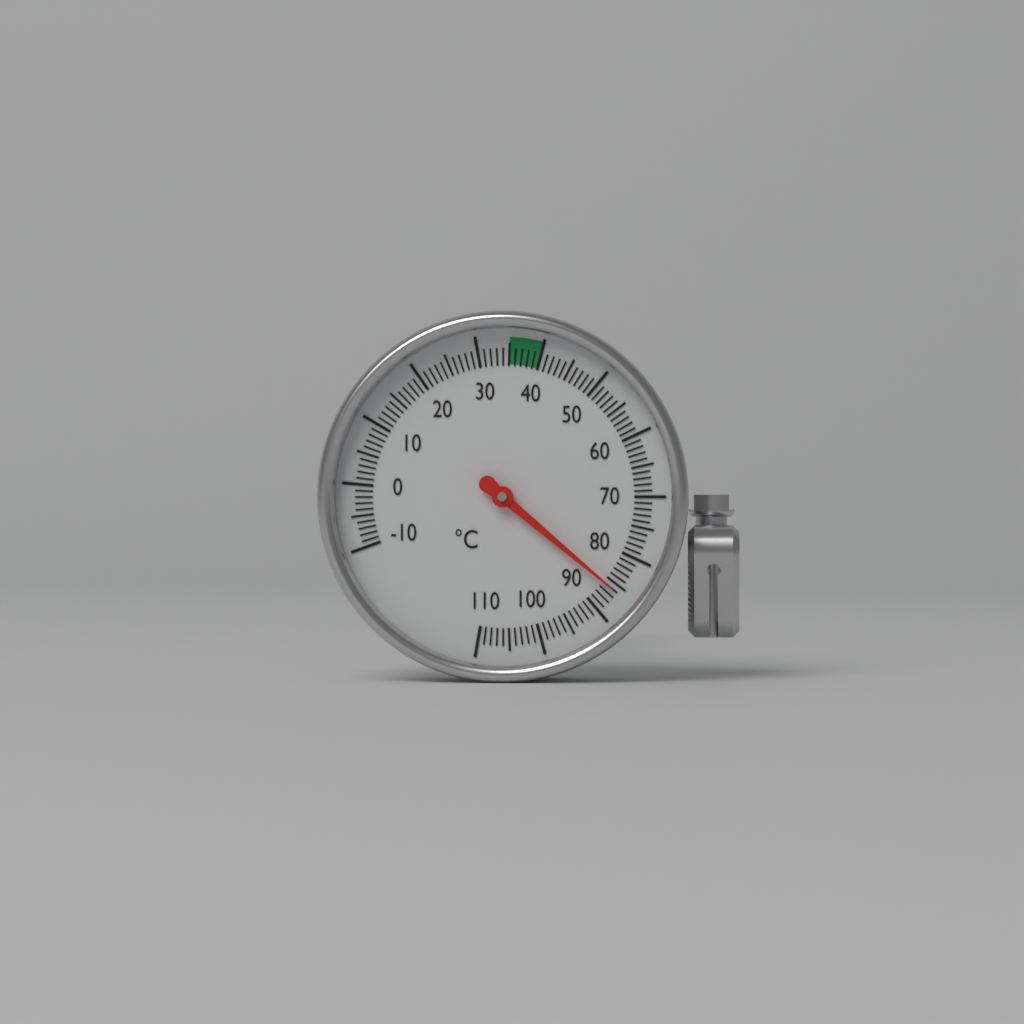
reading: 86 °C
